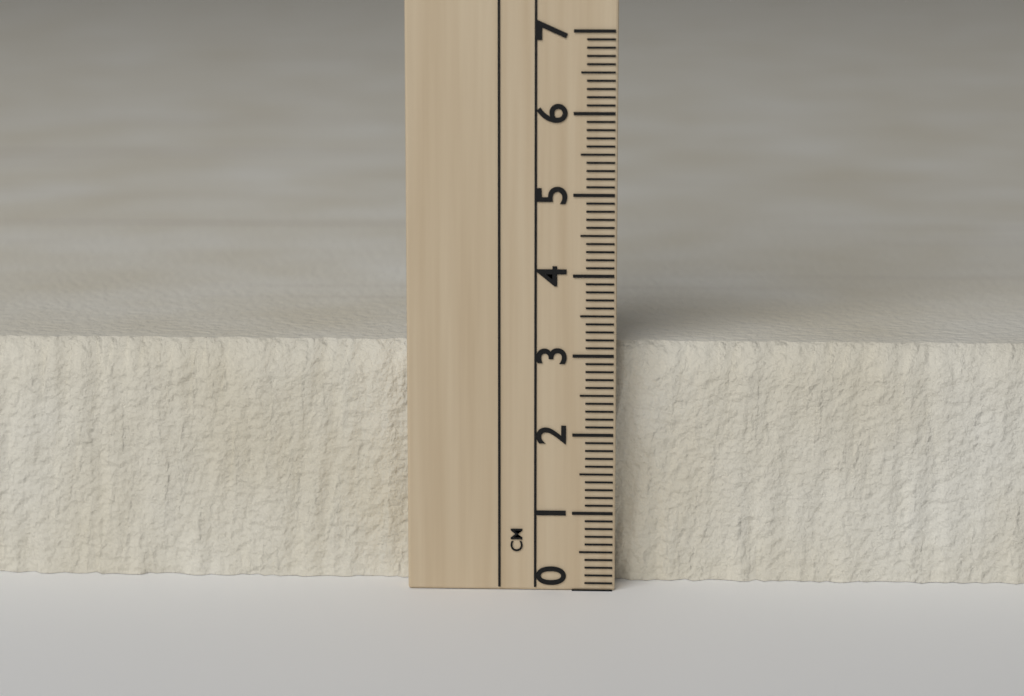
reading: 3.1 cm
